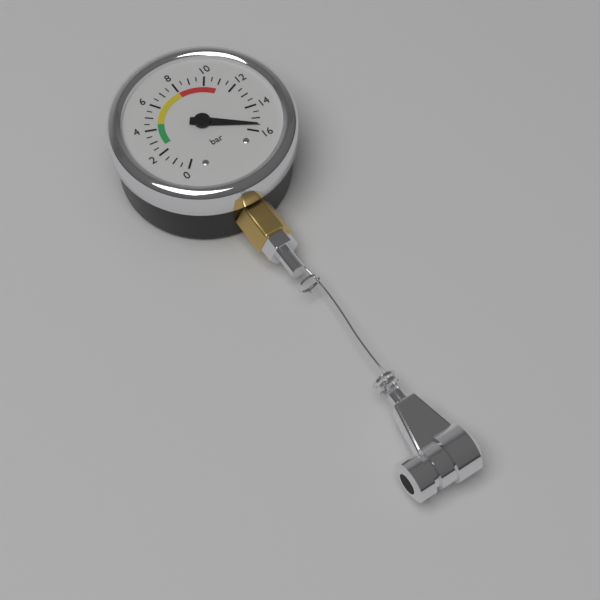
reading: 15.5 bar
